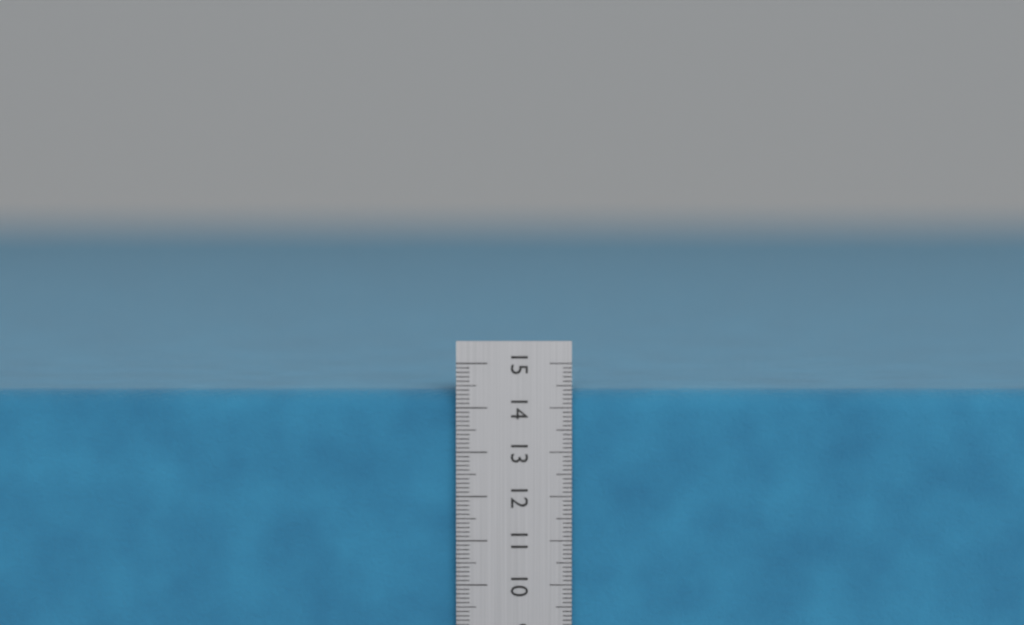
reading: 14.4 cm
